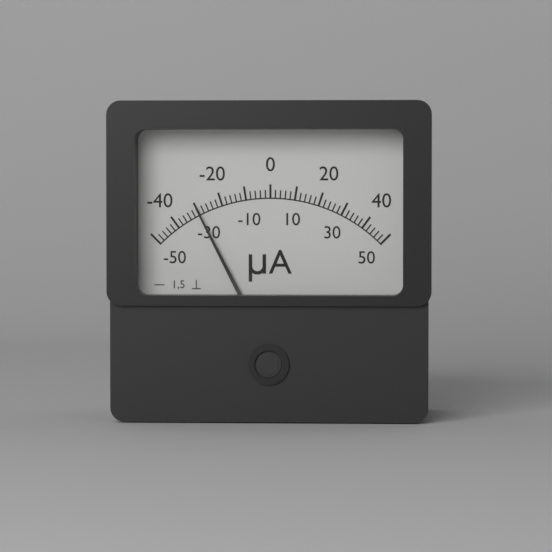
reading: -30 µA
